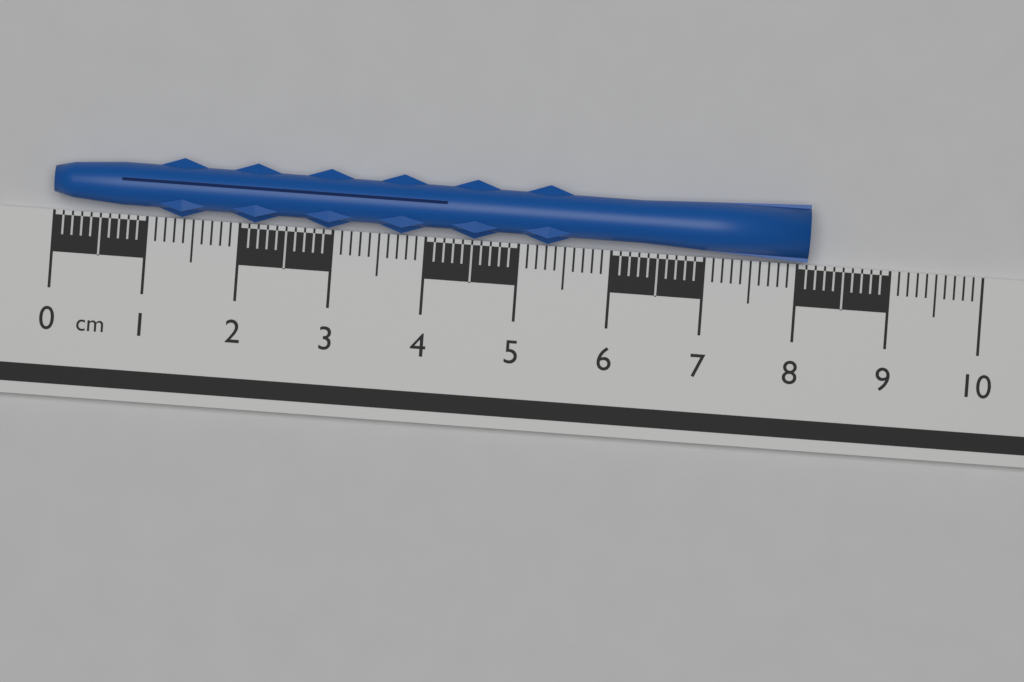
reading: 8.1 cm
